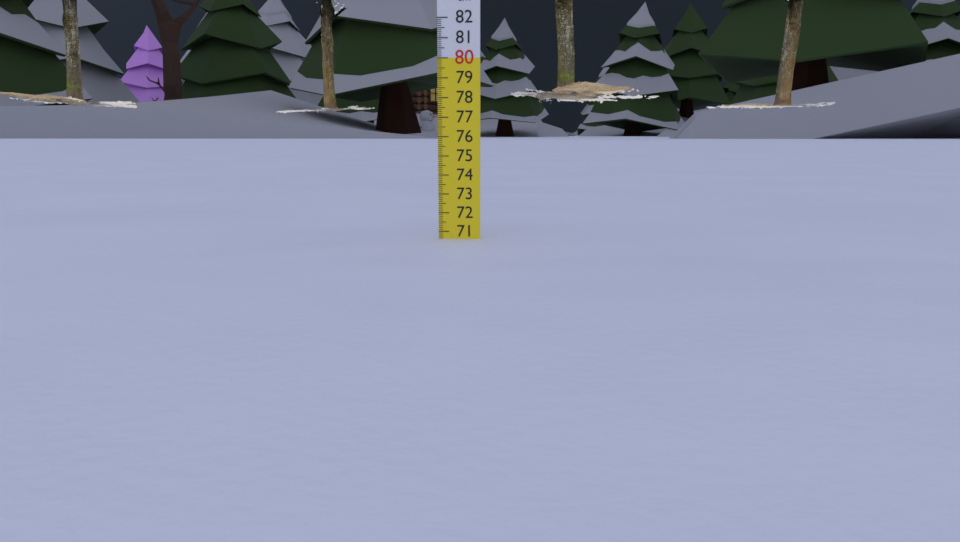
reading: 70.6 cm
